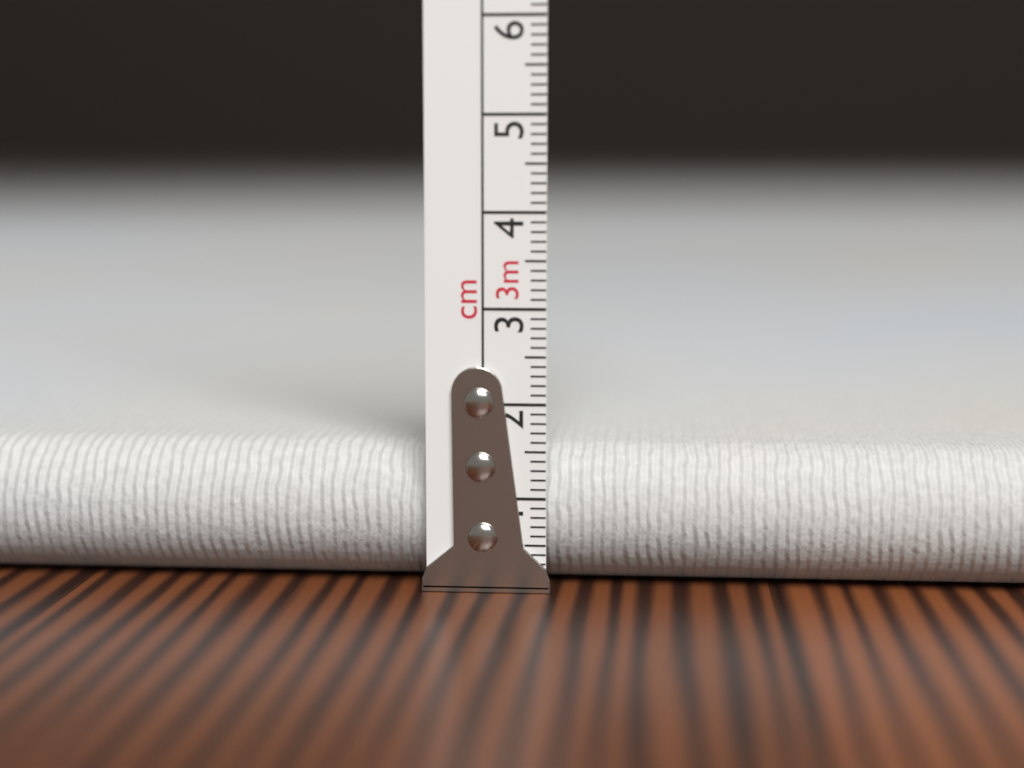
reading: 1.5 cm
